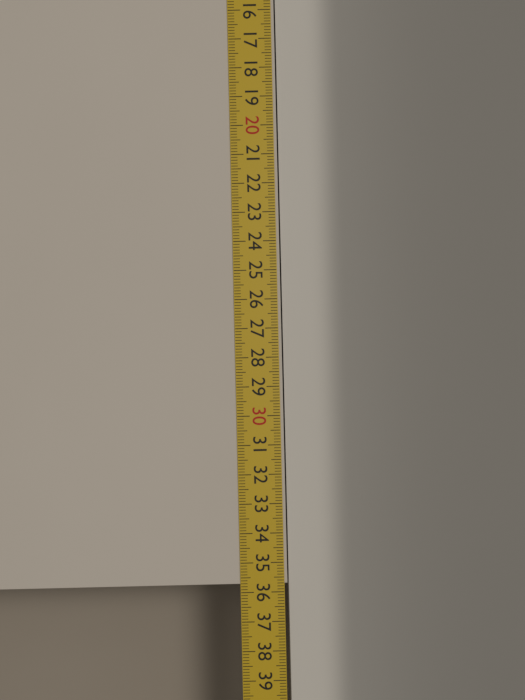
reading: 35.7 cm
